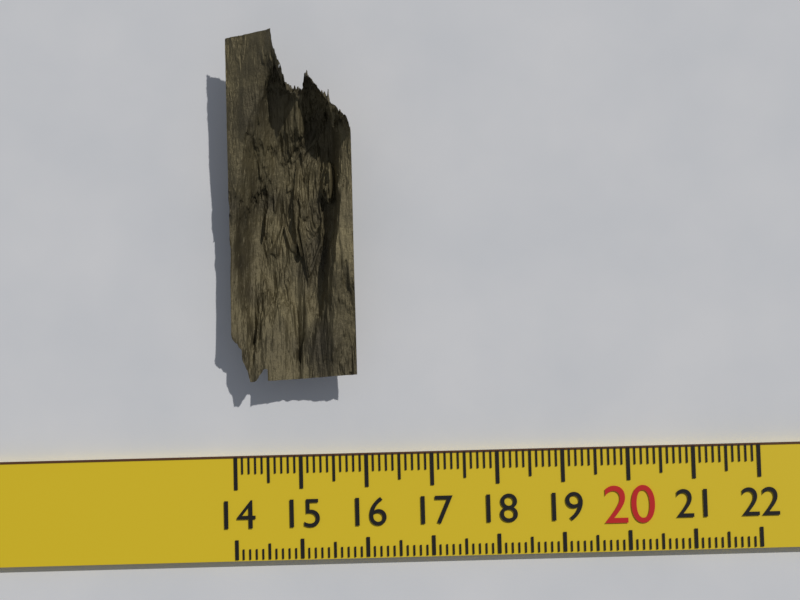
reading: 15.9 (no unit)
